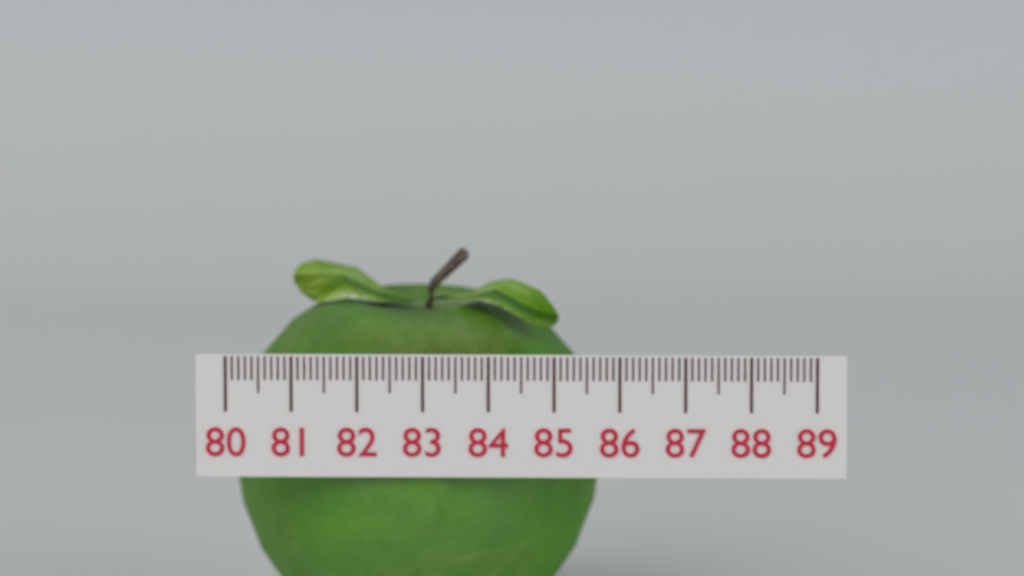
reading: 85.7 (no unit)
